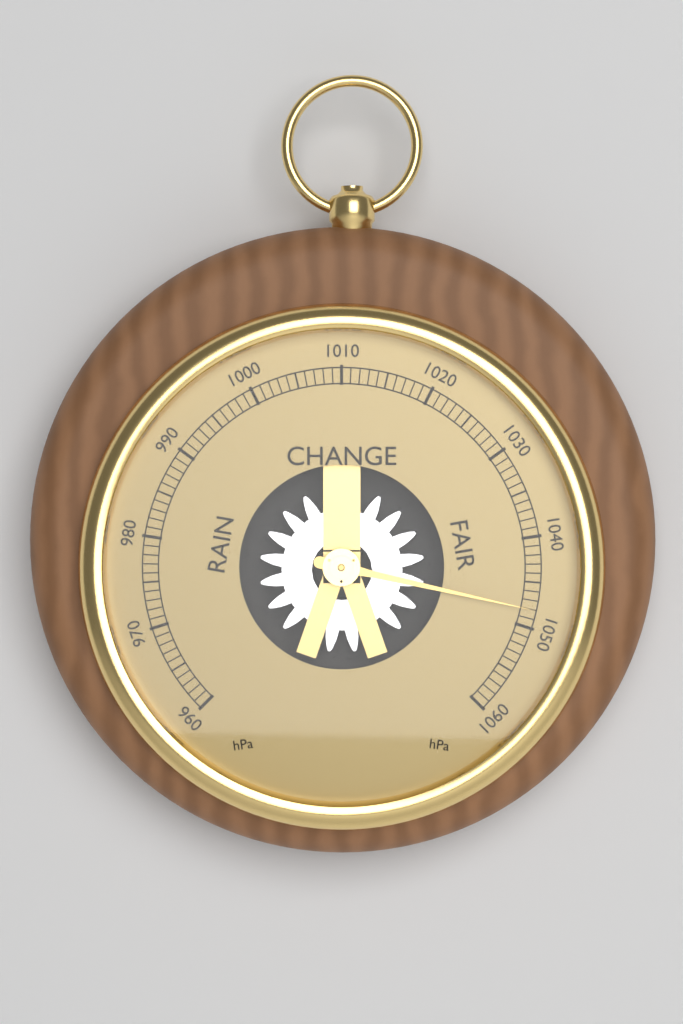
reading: 1048 hPa
